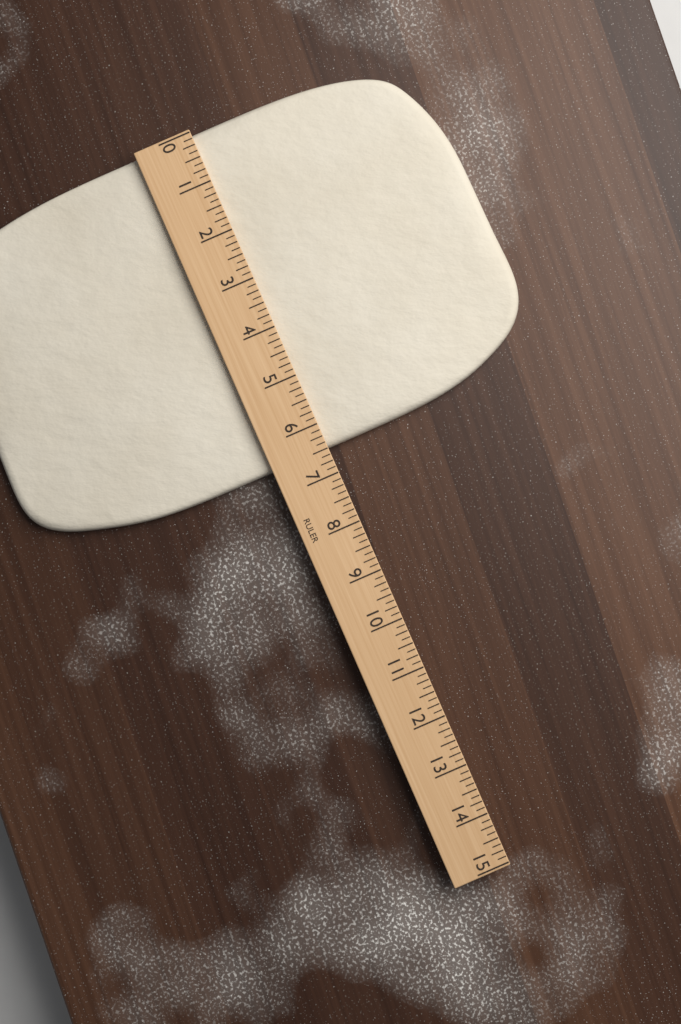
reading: 6.500 (no unit)
